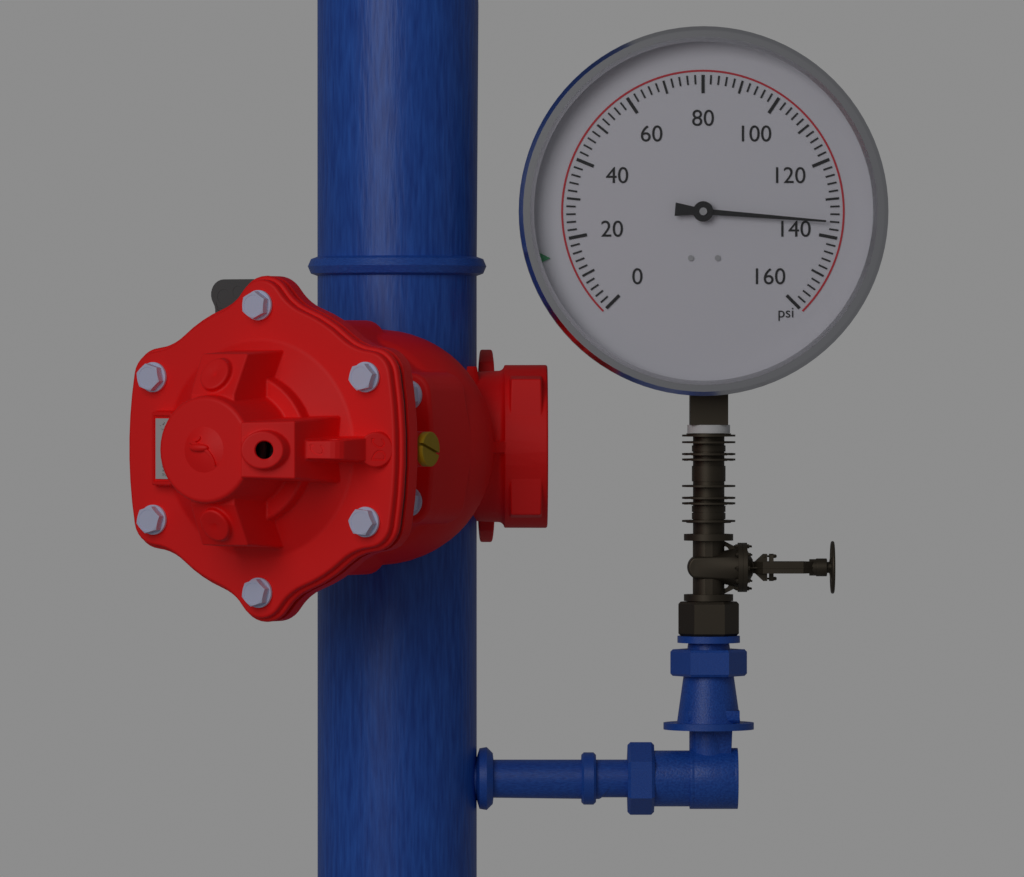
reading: 136 psi
